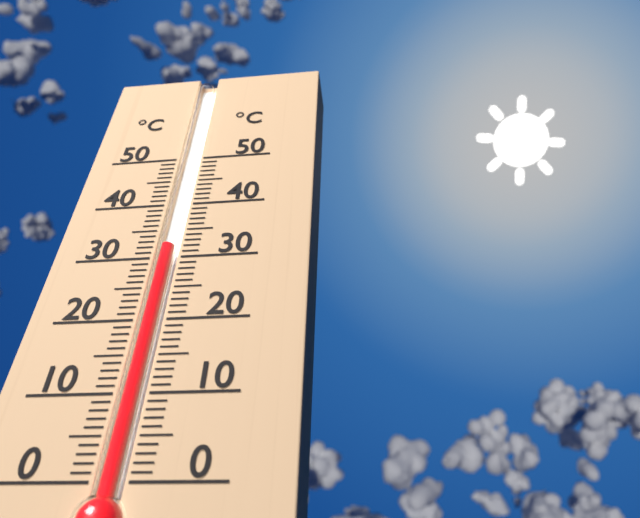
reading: 32 °C
